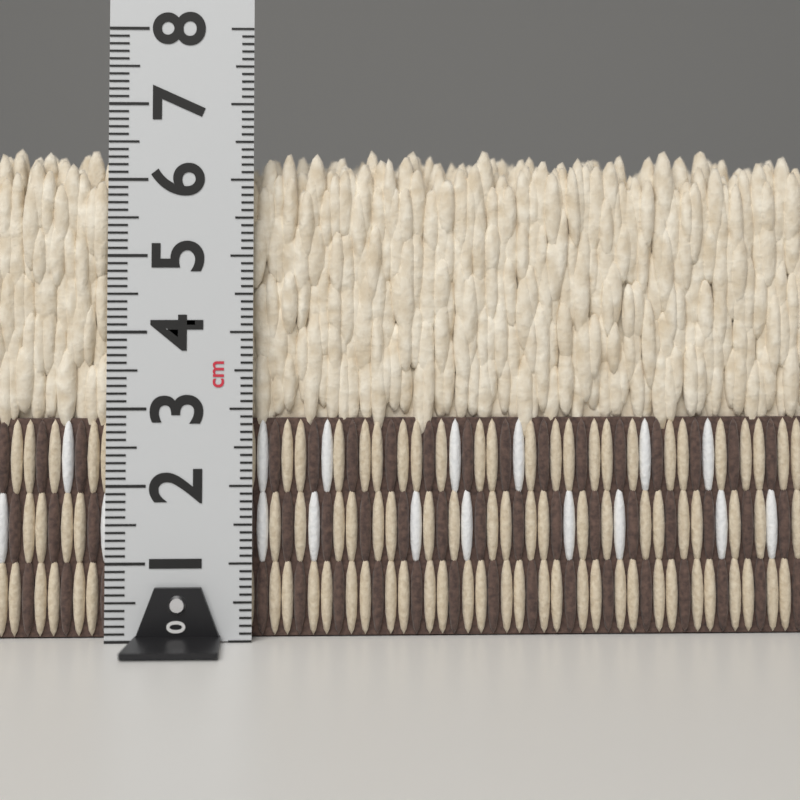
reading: 6.5 cm
